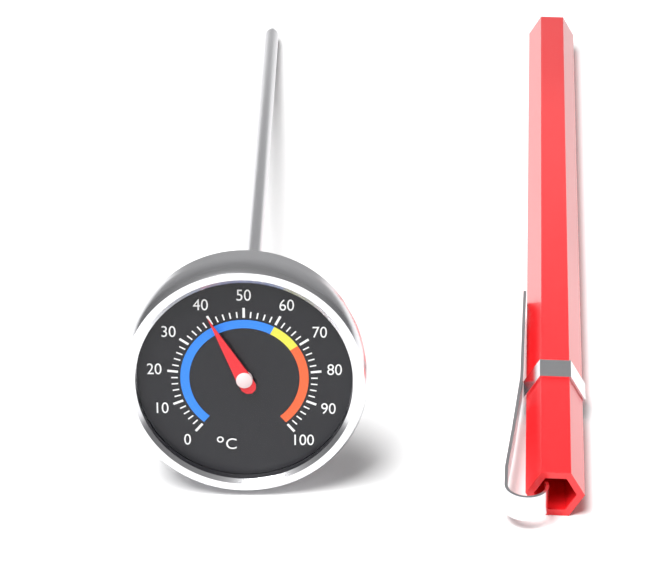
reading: 40 °C
